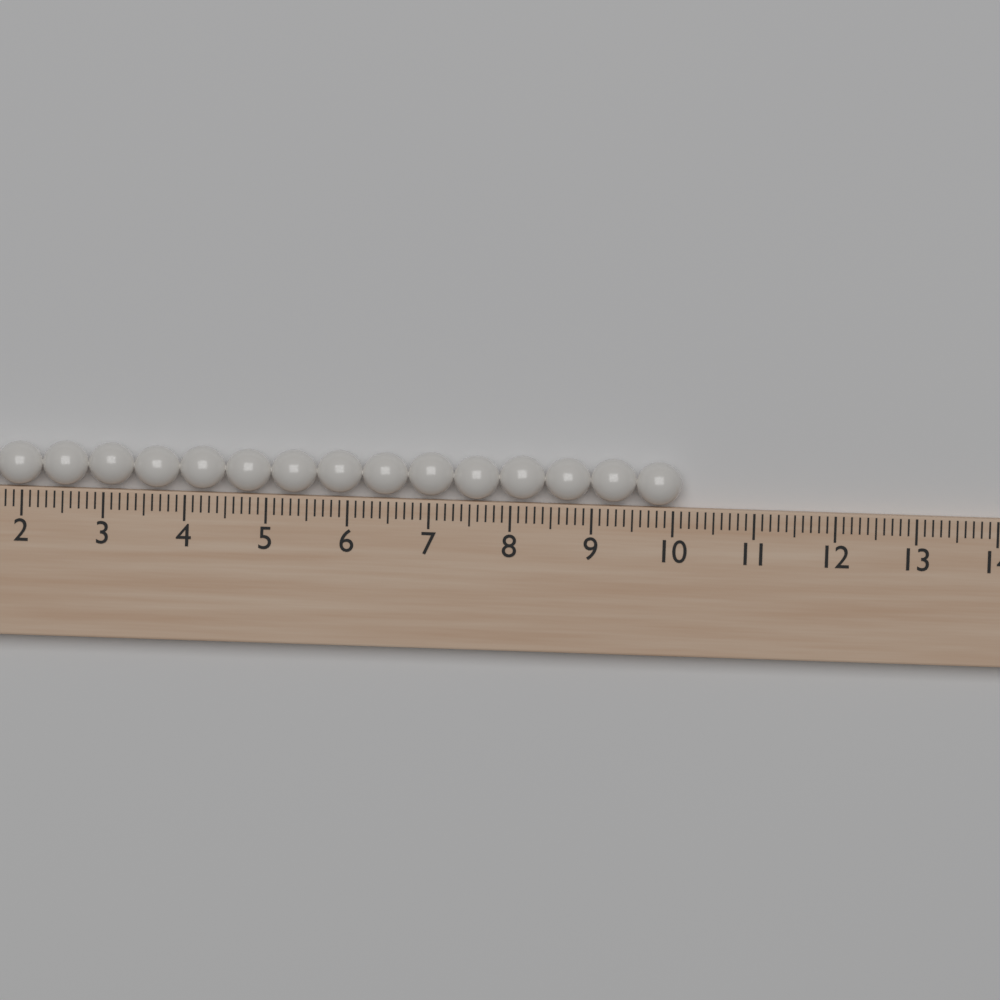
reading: 10.1 (no unit)
